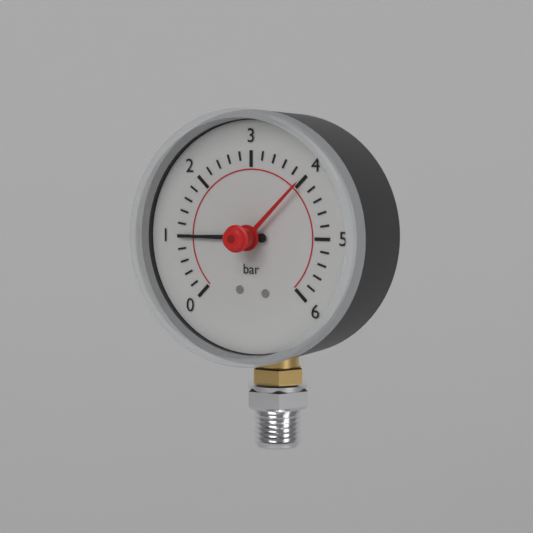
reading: 1.0 bar
